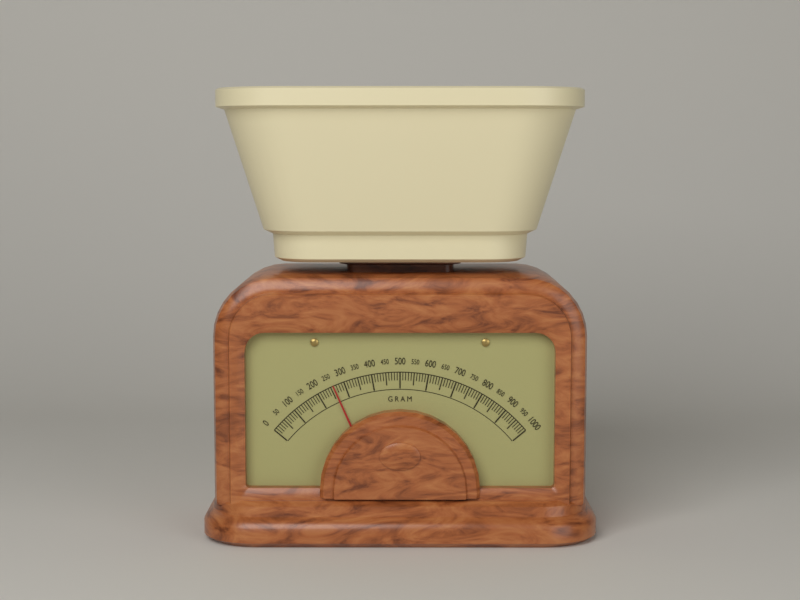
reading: 260 g
